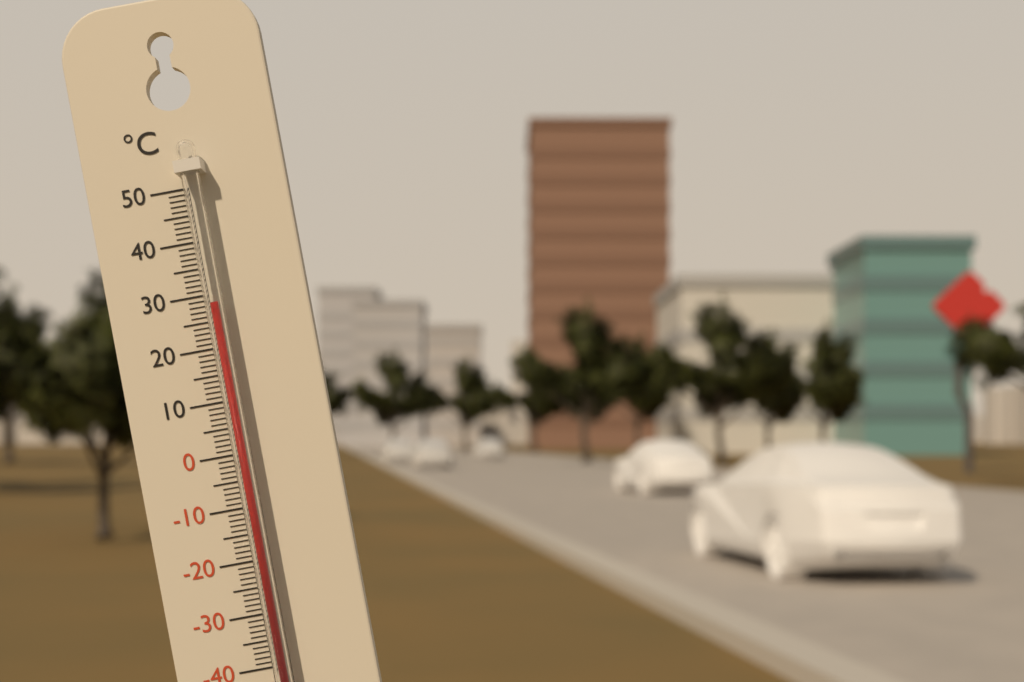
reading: 28 °C
